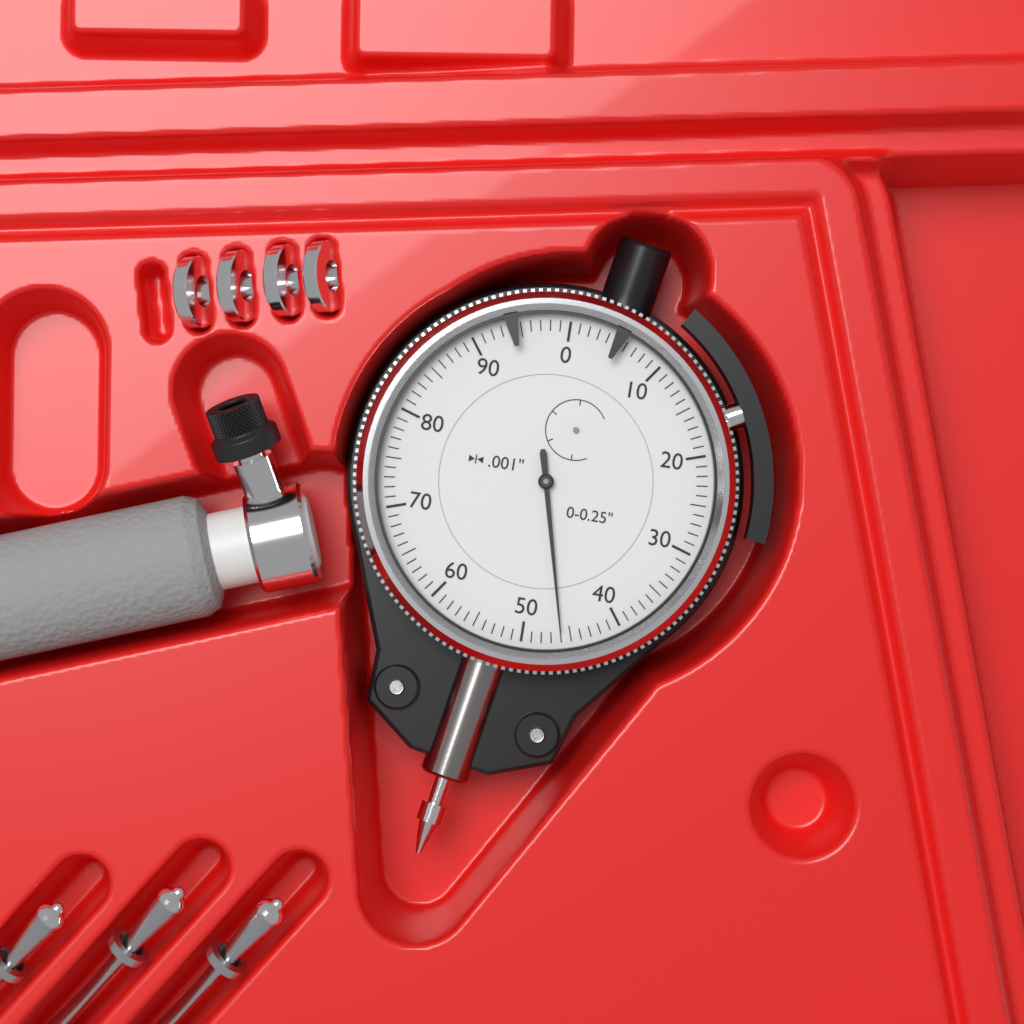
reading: 0.046 in
